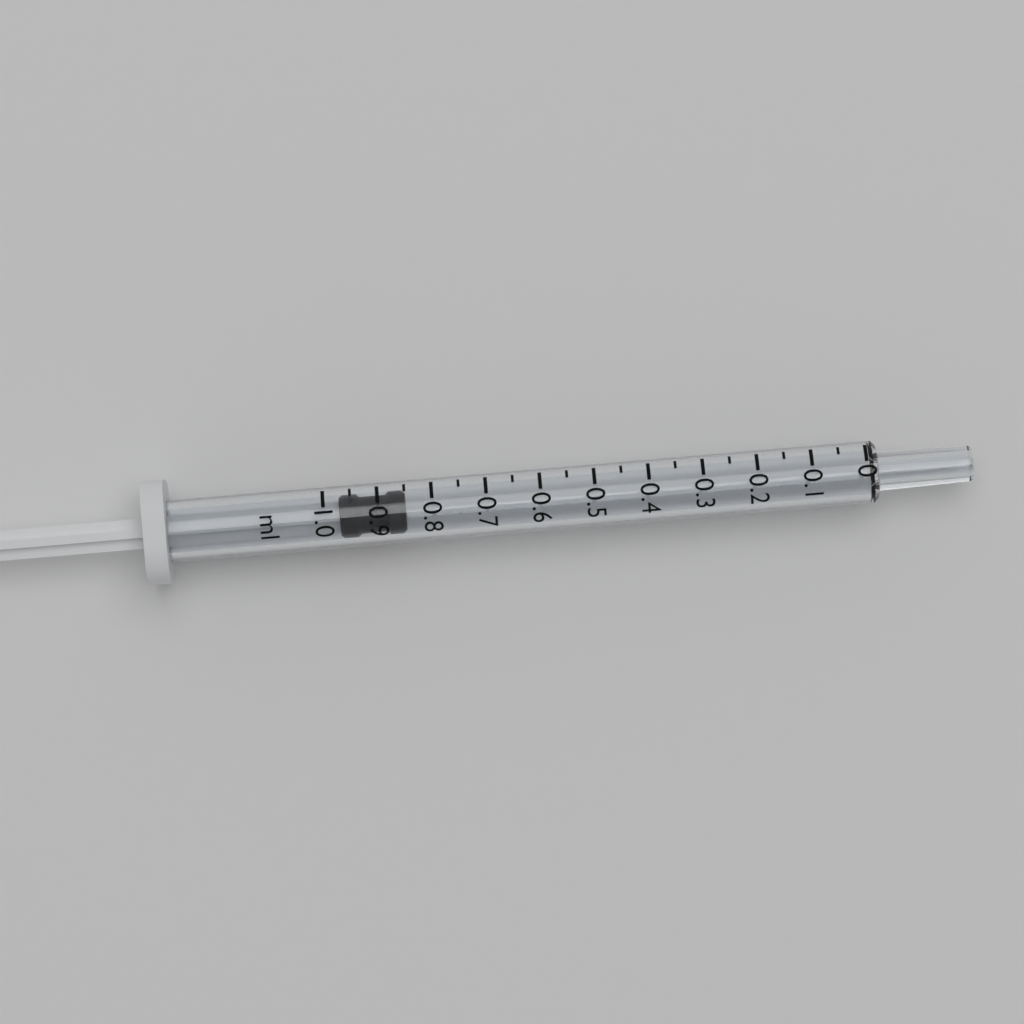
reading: 0.85 ml
